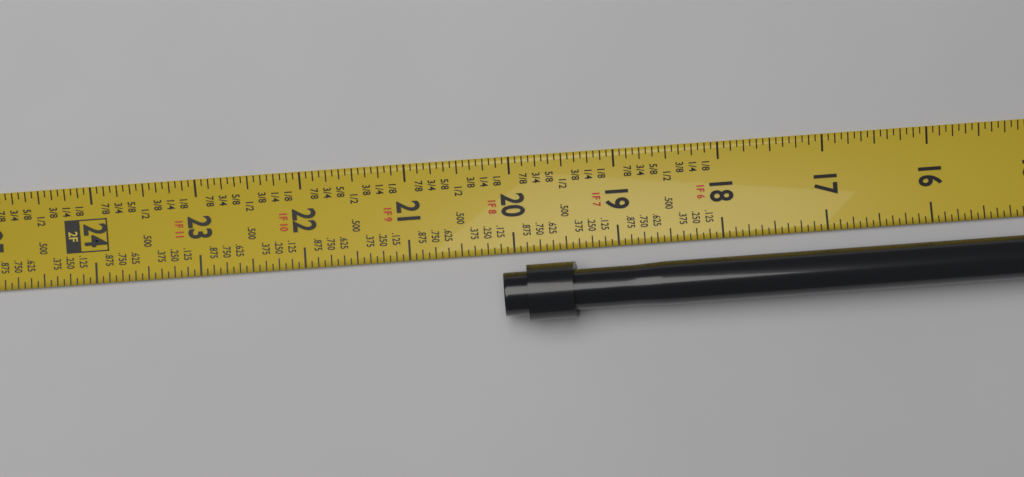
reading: 20.1250 in
